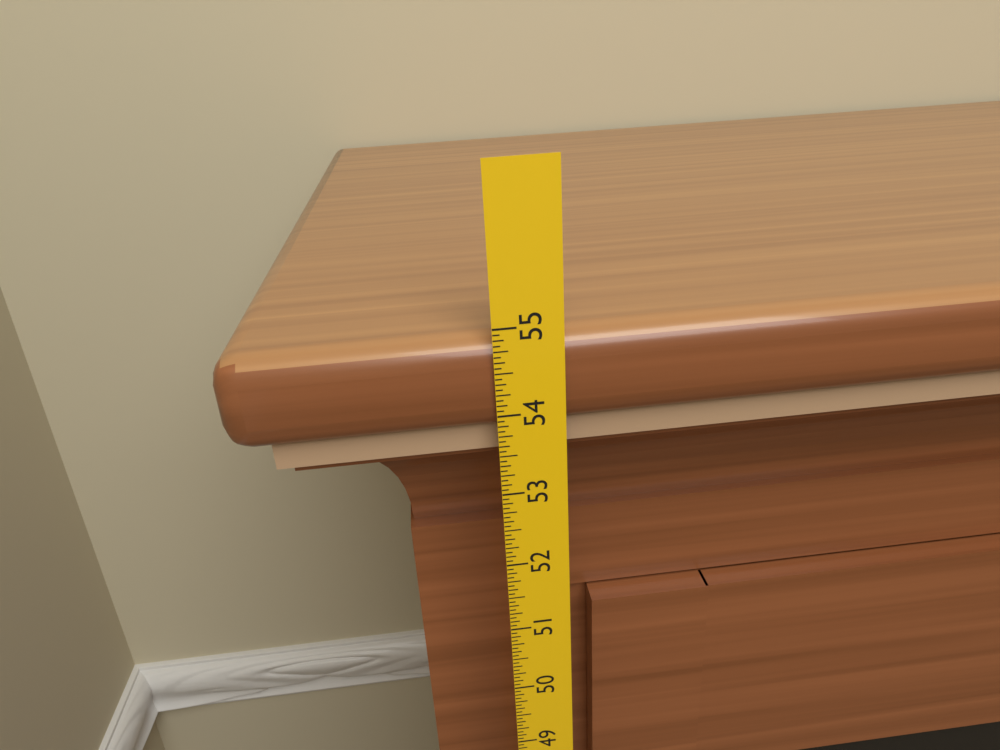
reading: 54.8750 in
